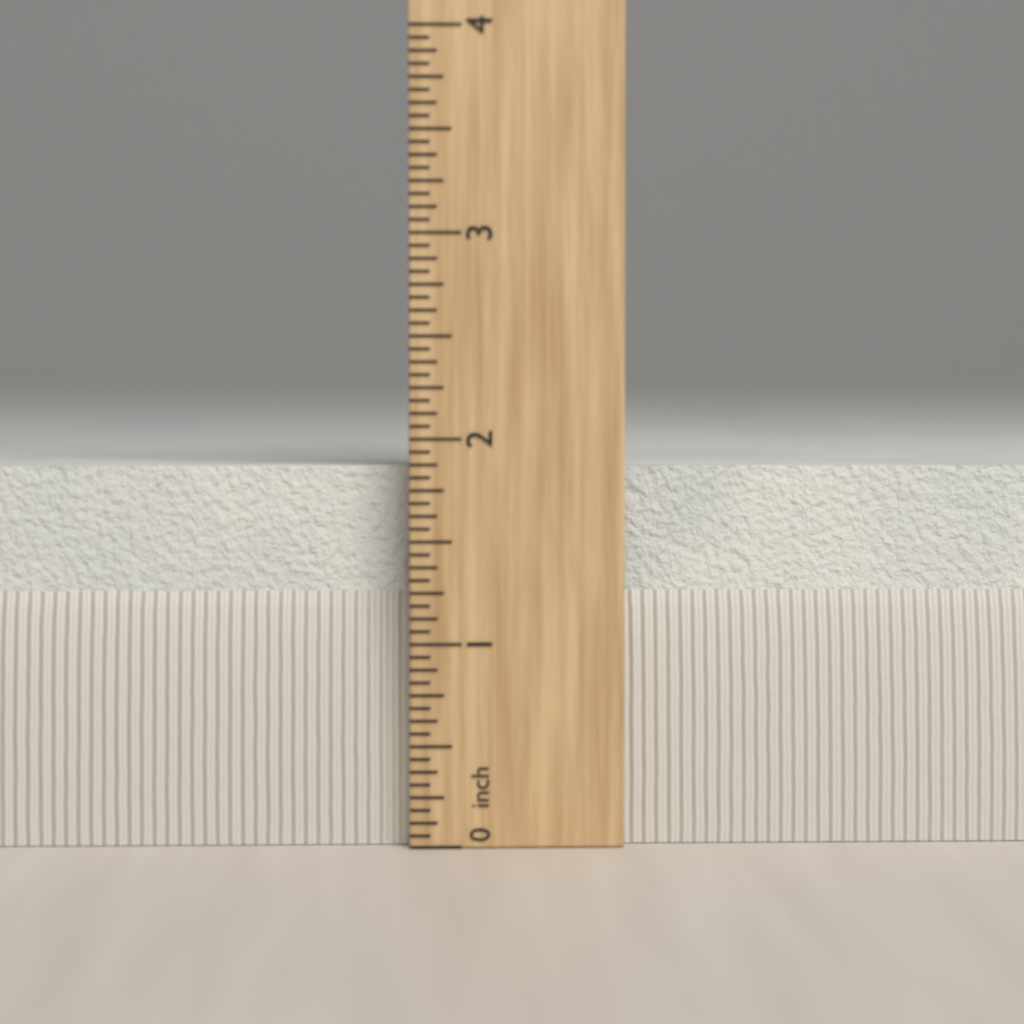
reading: 1.8750 in
